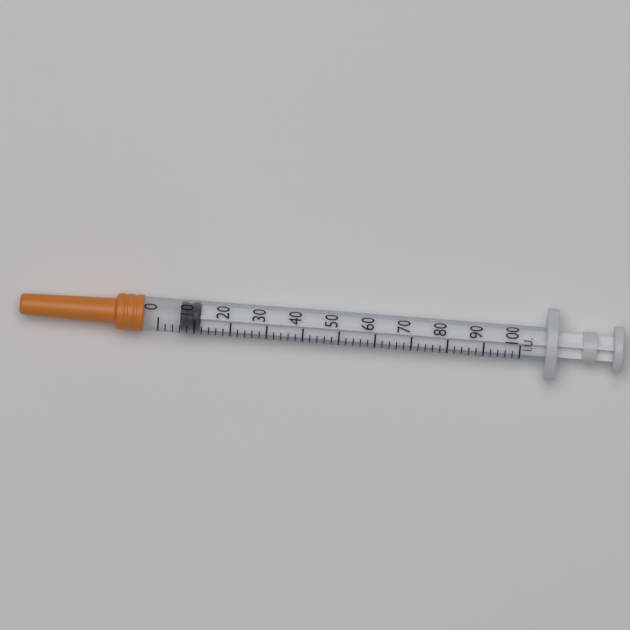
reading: 6 IU
